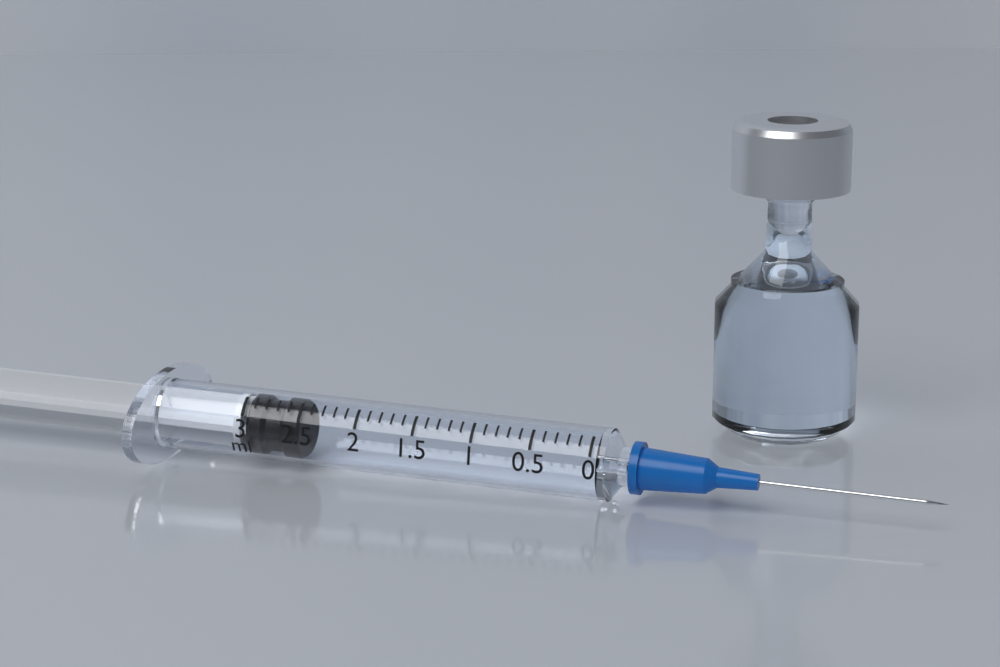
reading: 2.5 ml
